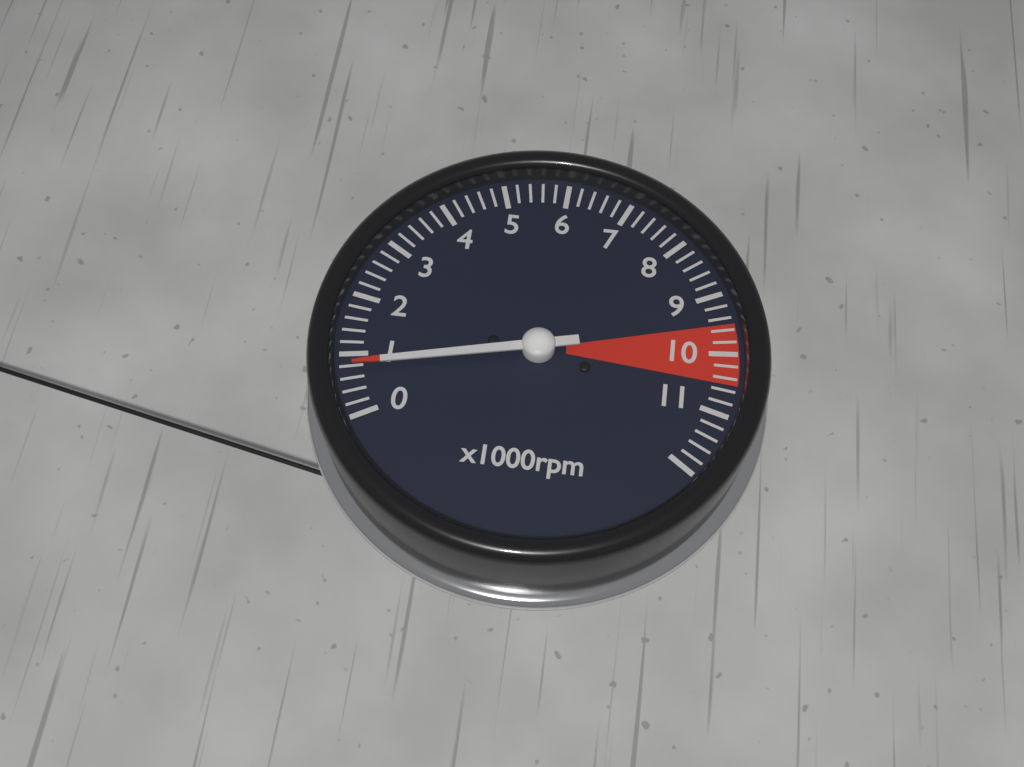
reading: 800 rpm
